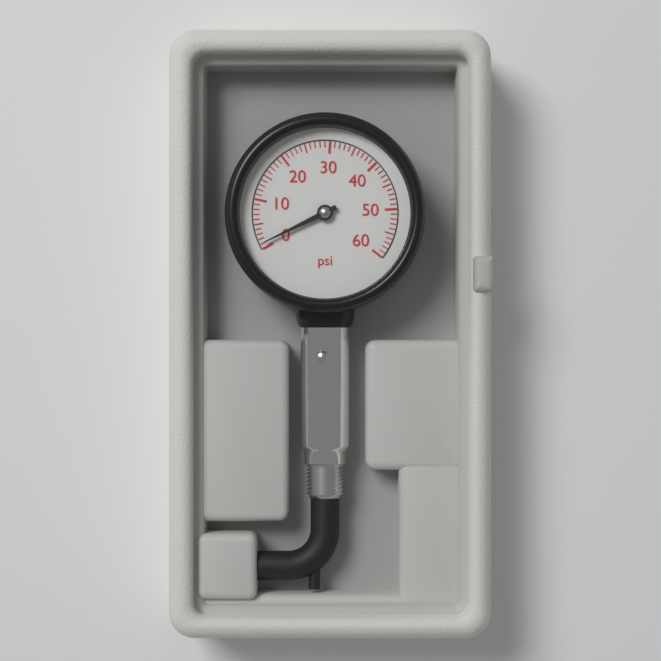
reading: 1 psi
